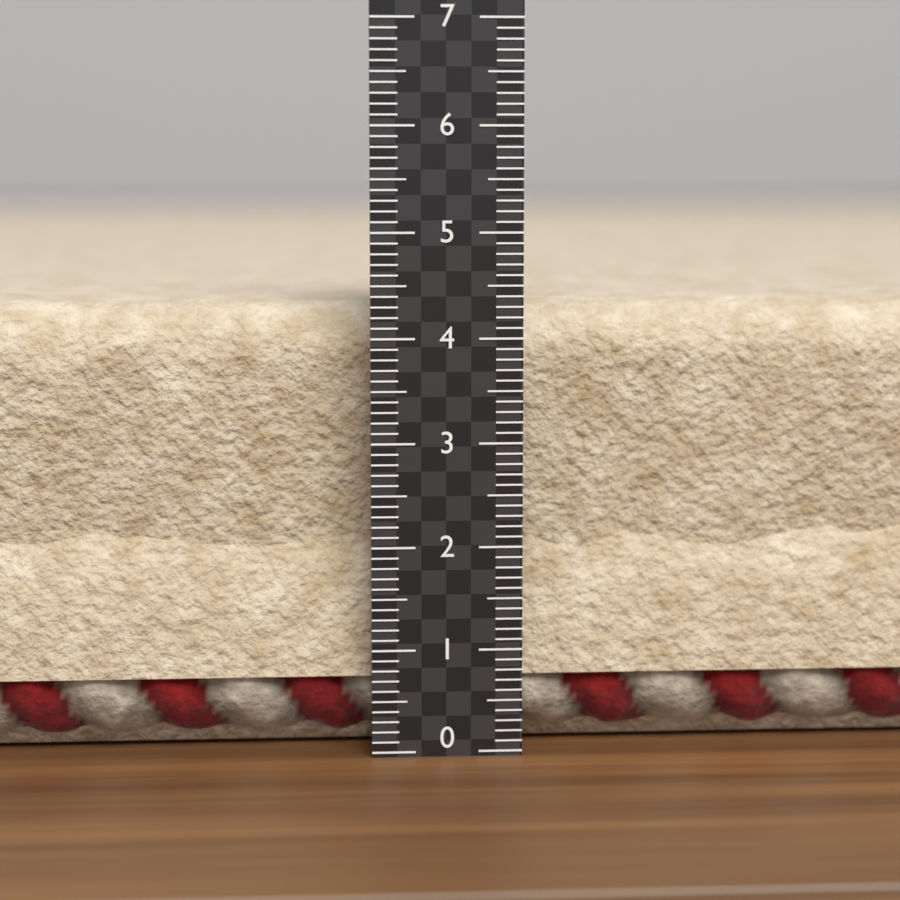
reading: 4.3 (no unit)
